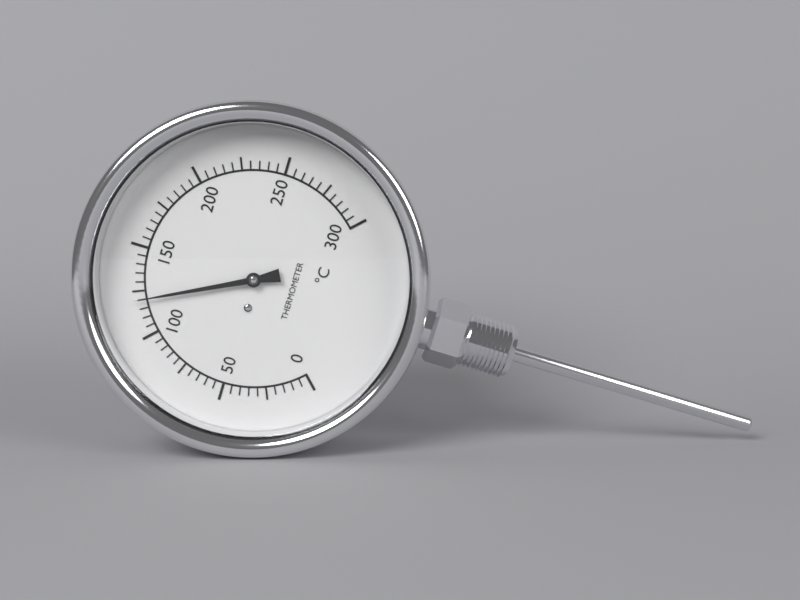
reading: 120 °C
